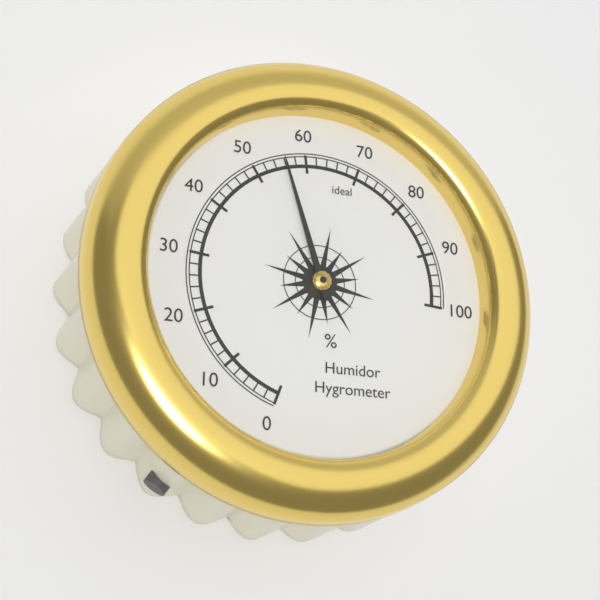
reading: 56 %
